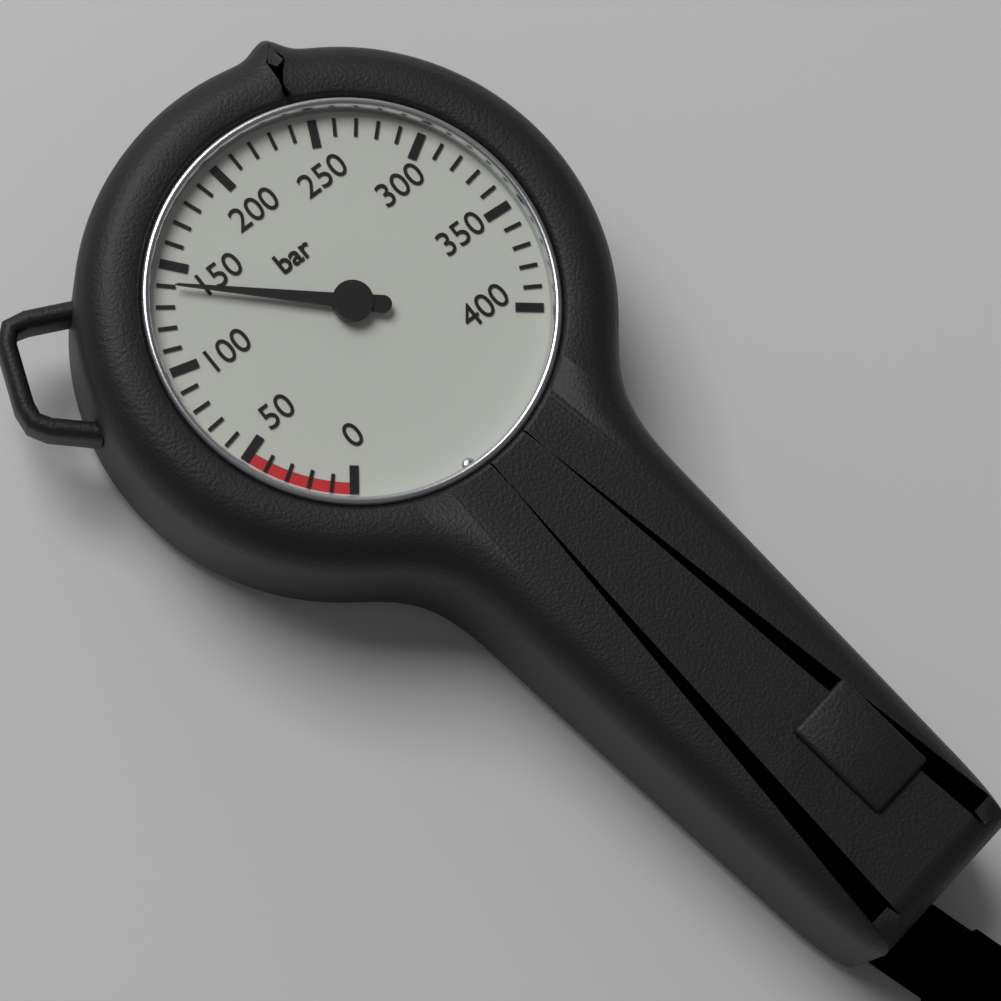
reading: 140 bar
